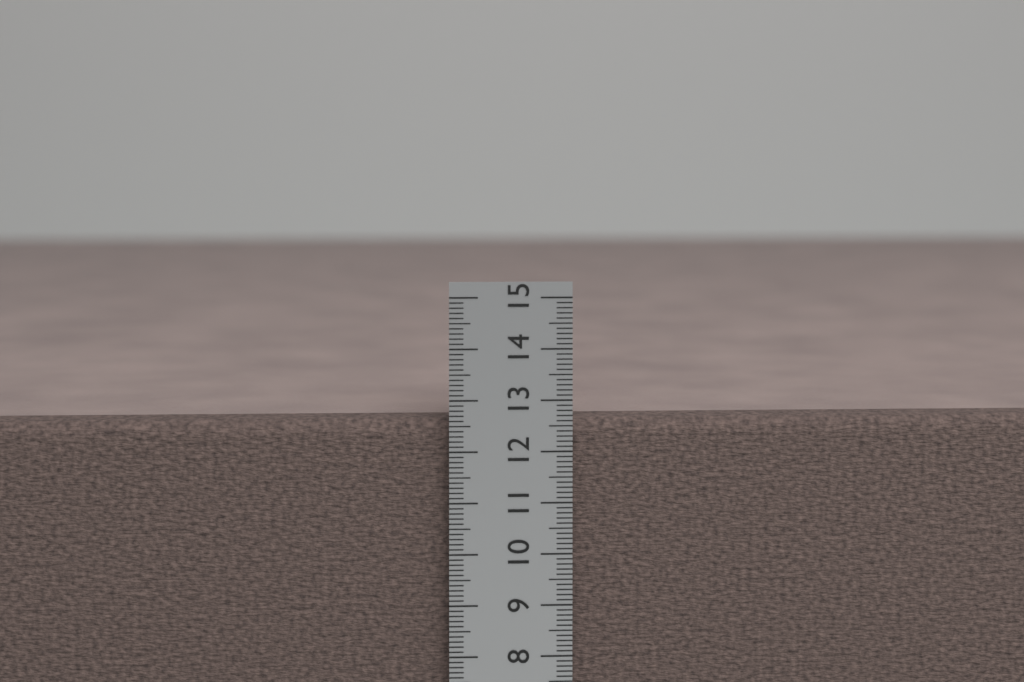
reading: 12.6 cm
